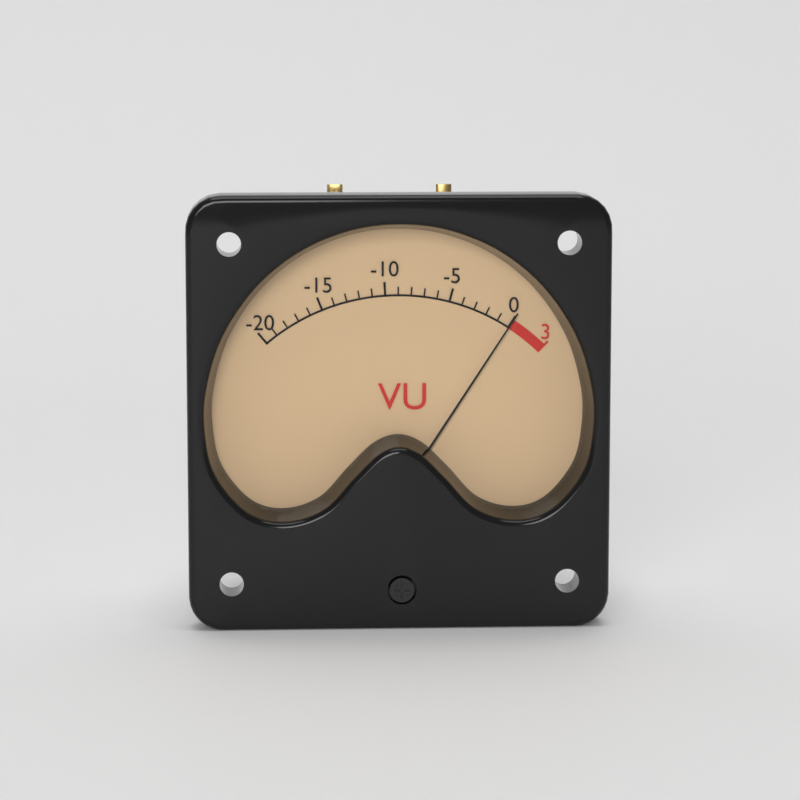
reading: 0 VU
